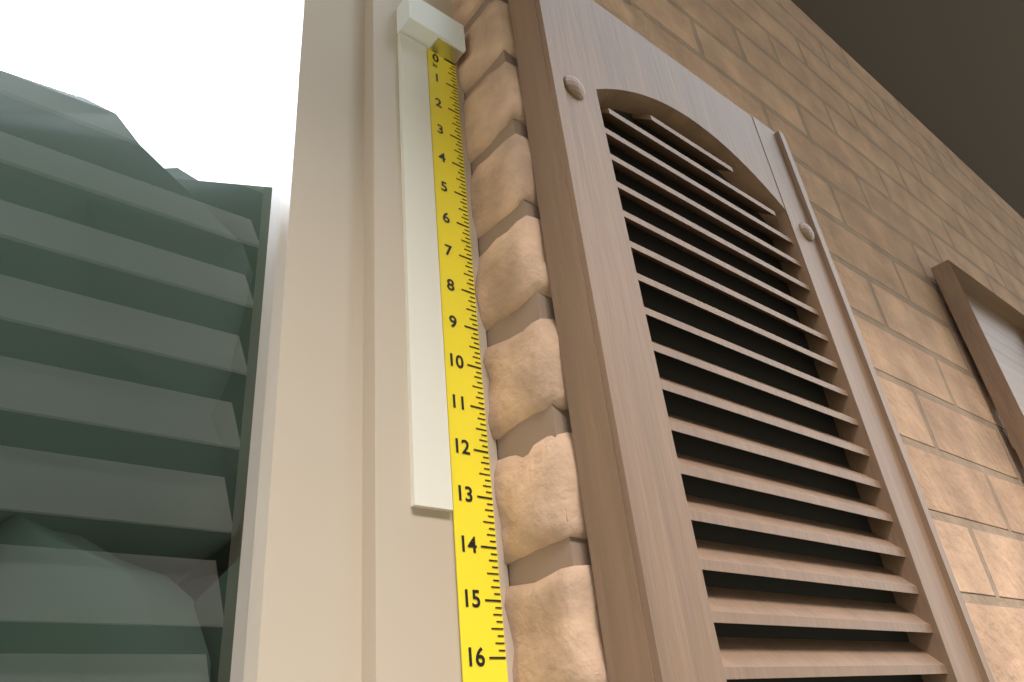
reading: 13.375 in
